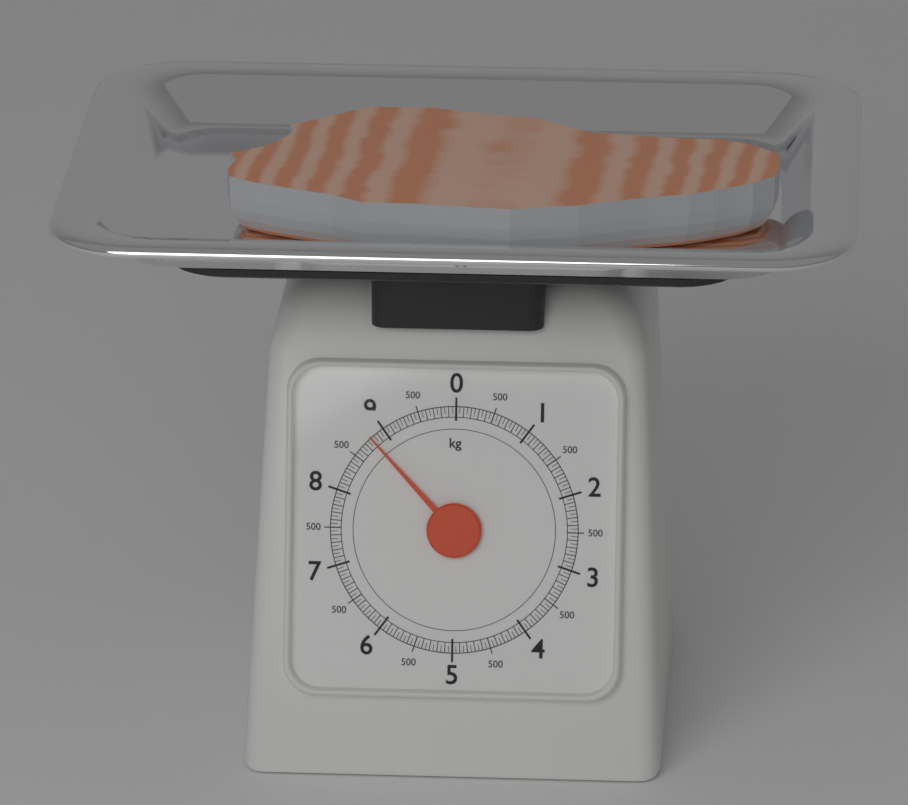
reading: 8.80 kg
